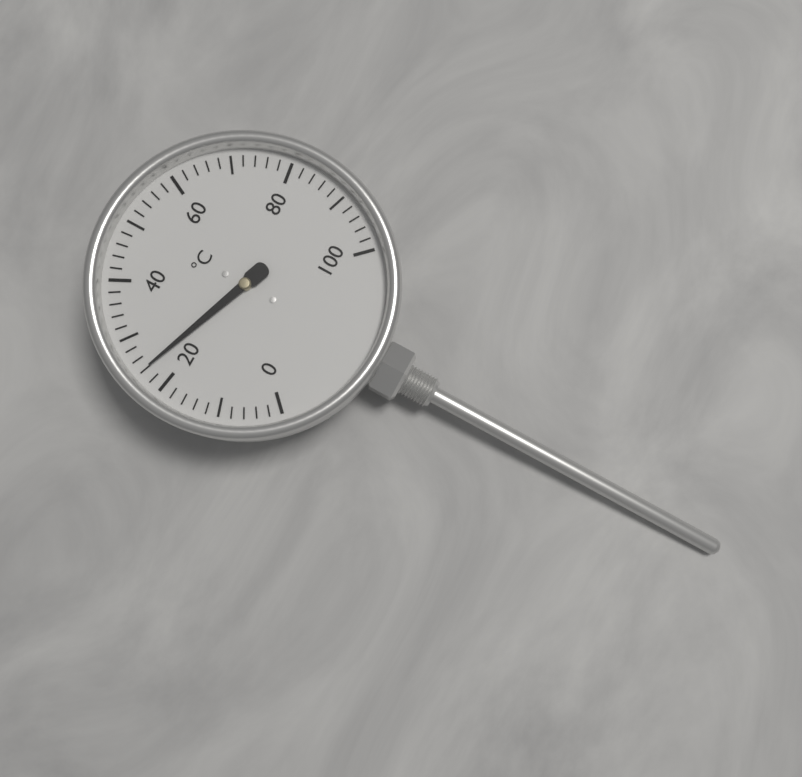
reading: 24 °C
